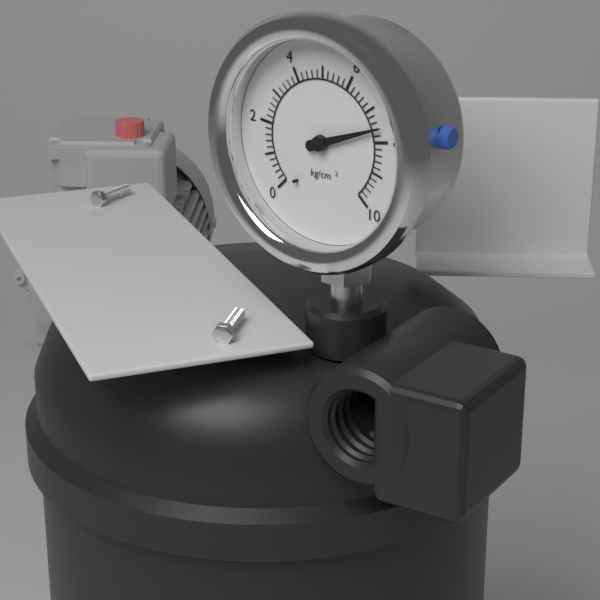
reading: 7.6 kg/cm²
